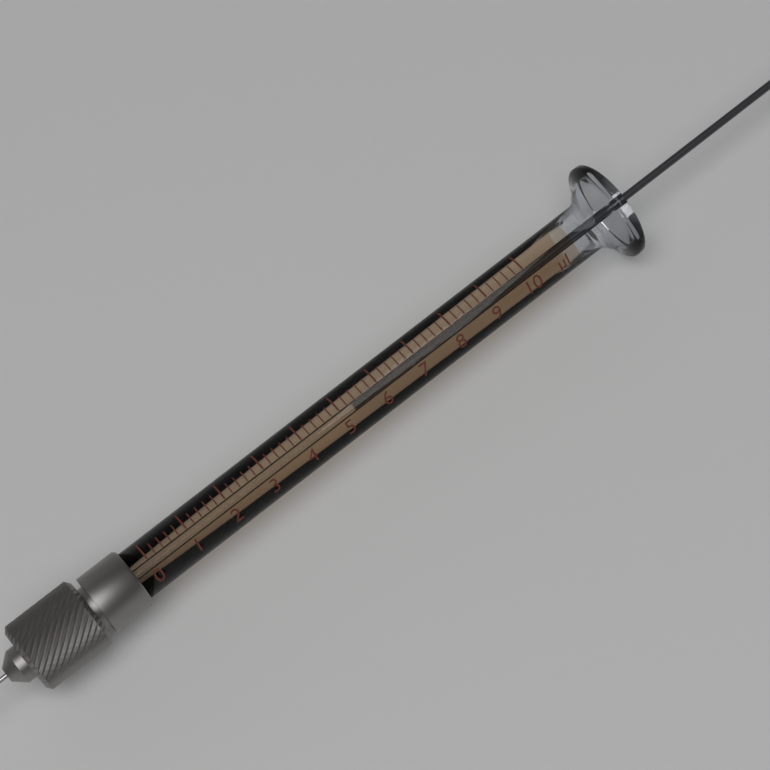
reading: 5.4 µl
